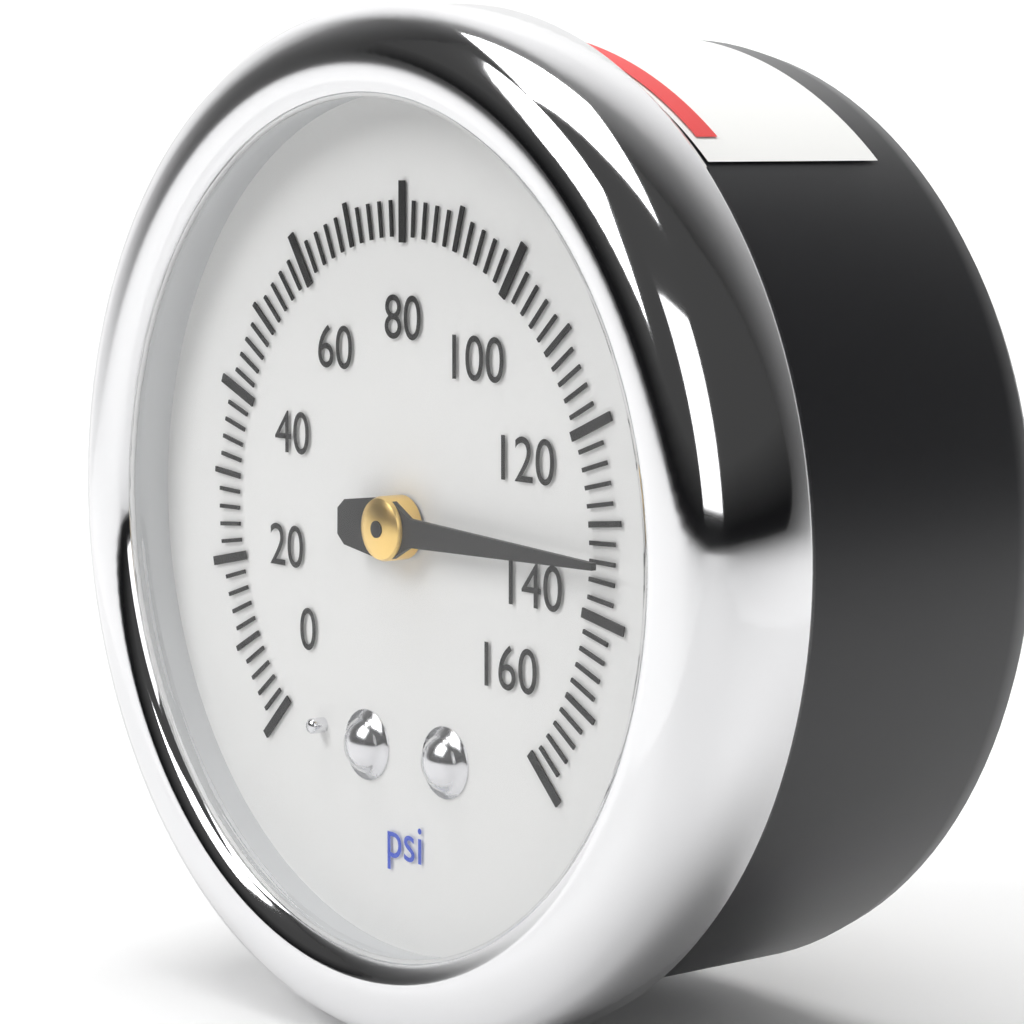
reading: 134 psi
